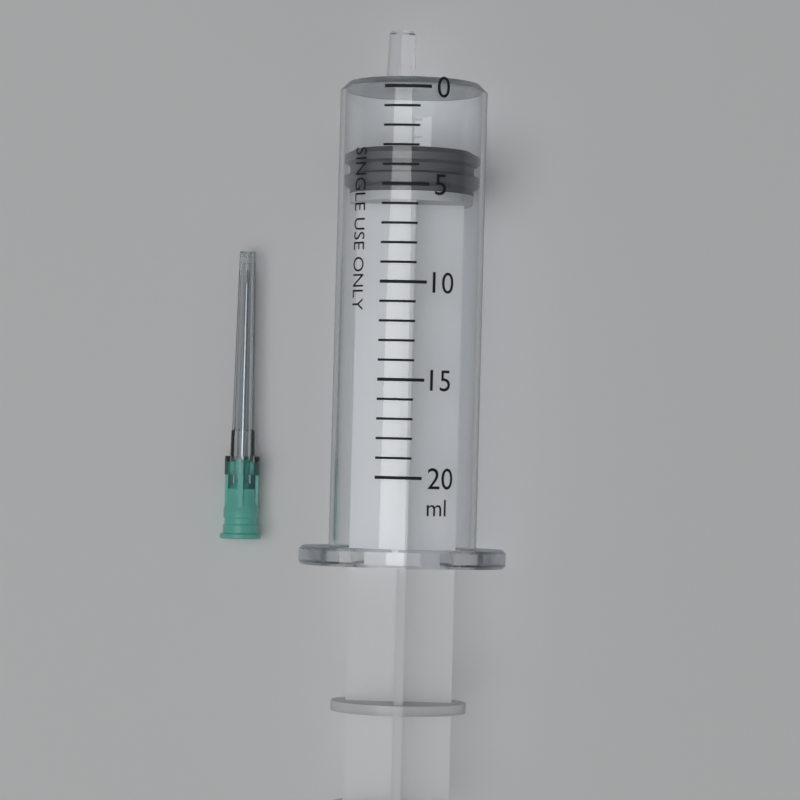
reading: 3 ml
